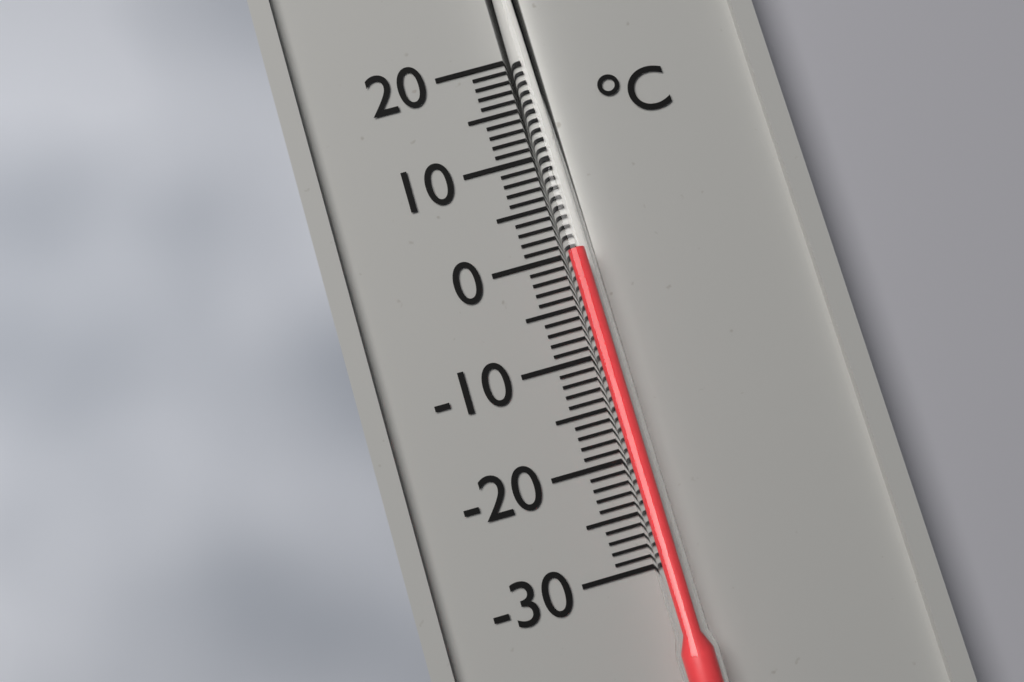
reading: 0 °C
